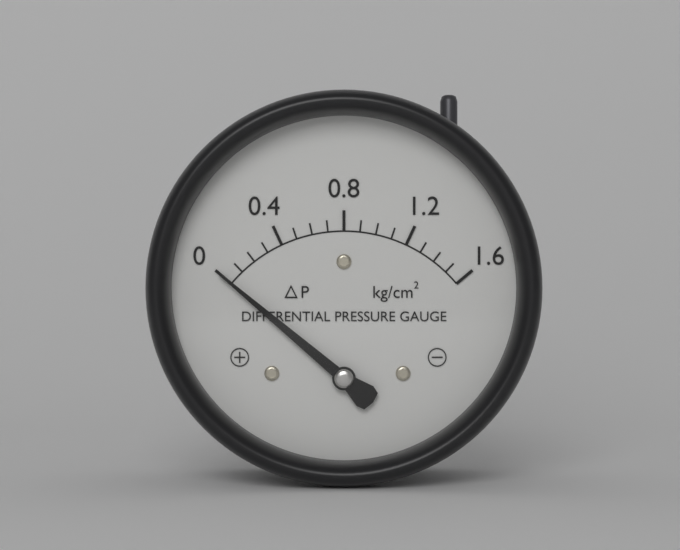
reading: 0.0 kg/cm²
